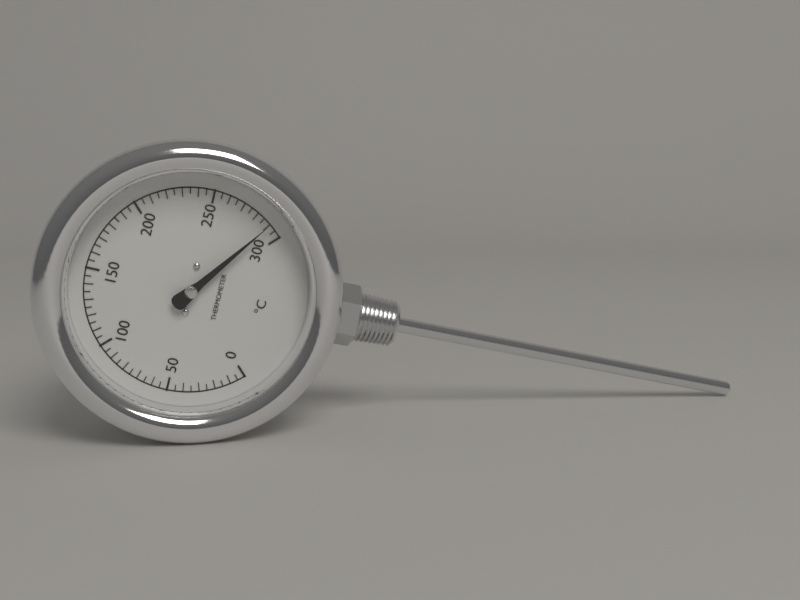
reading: 290 °C
